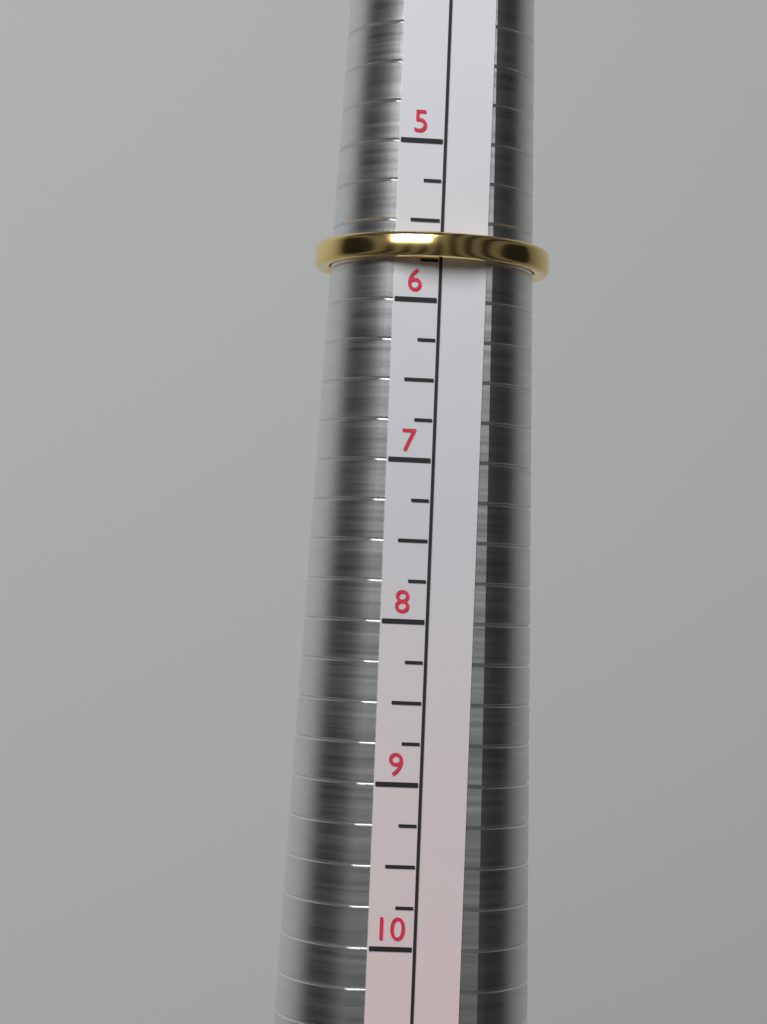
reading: 5.75 (no unit)
